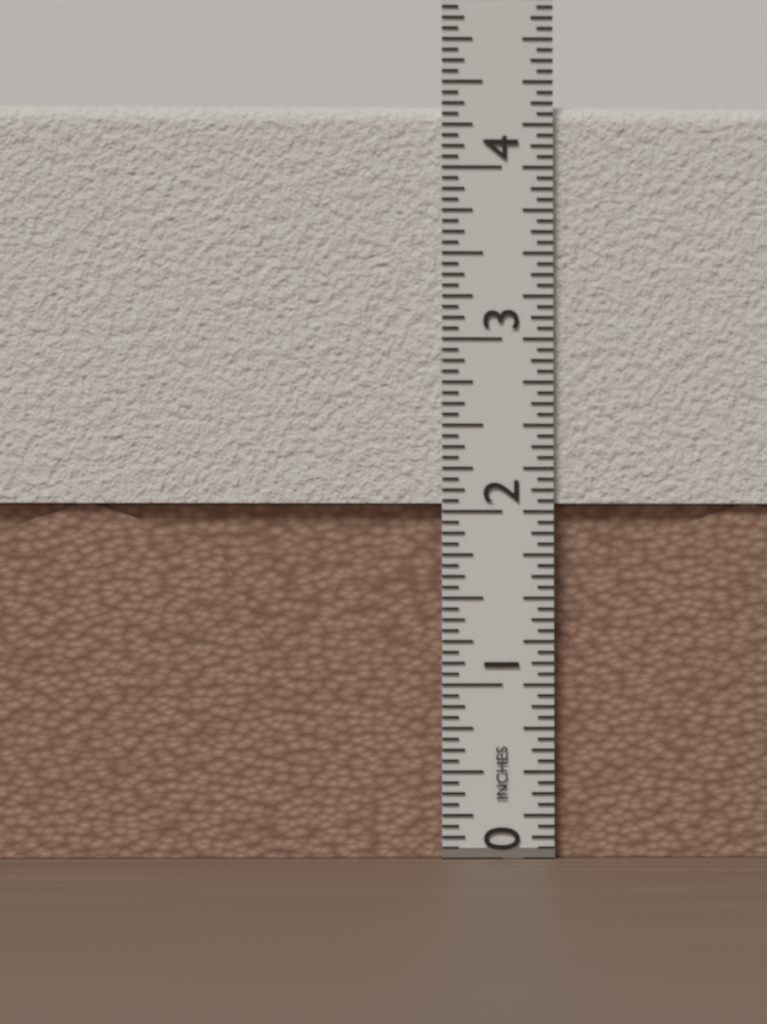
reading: 4.3750 in
